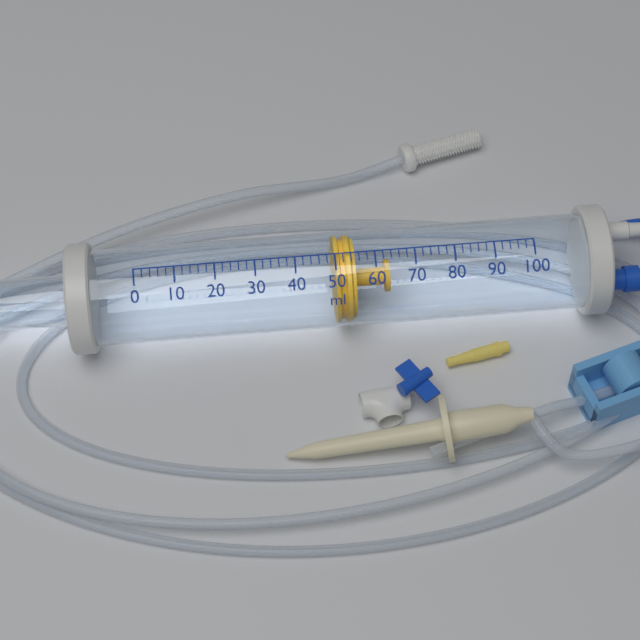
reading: 50 ml
